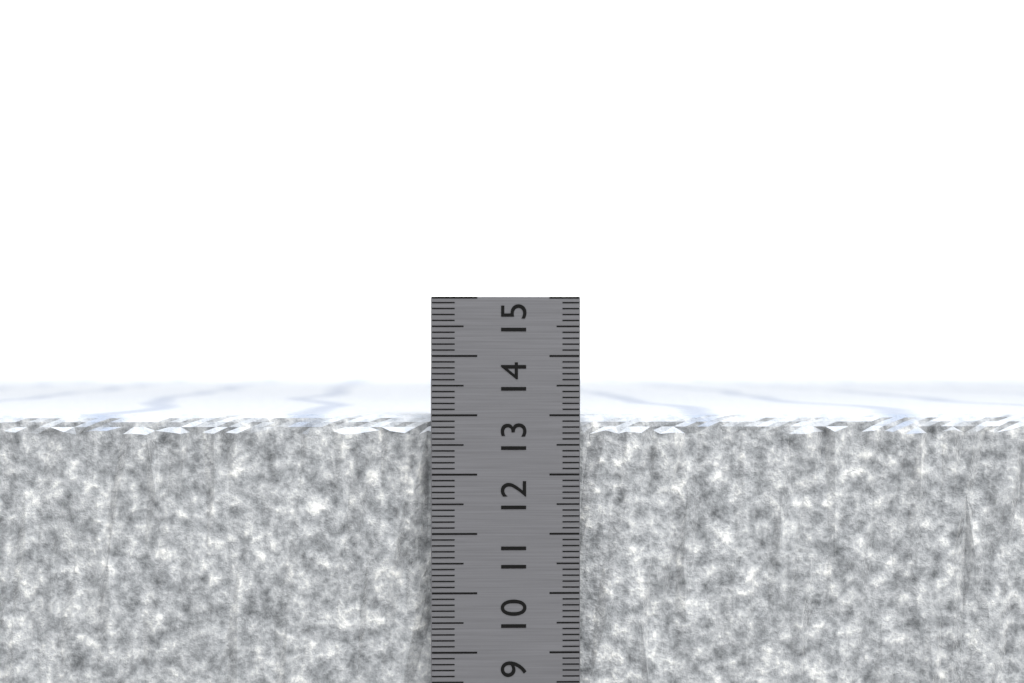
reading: 13.0 cm
